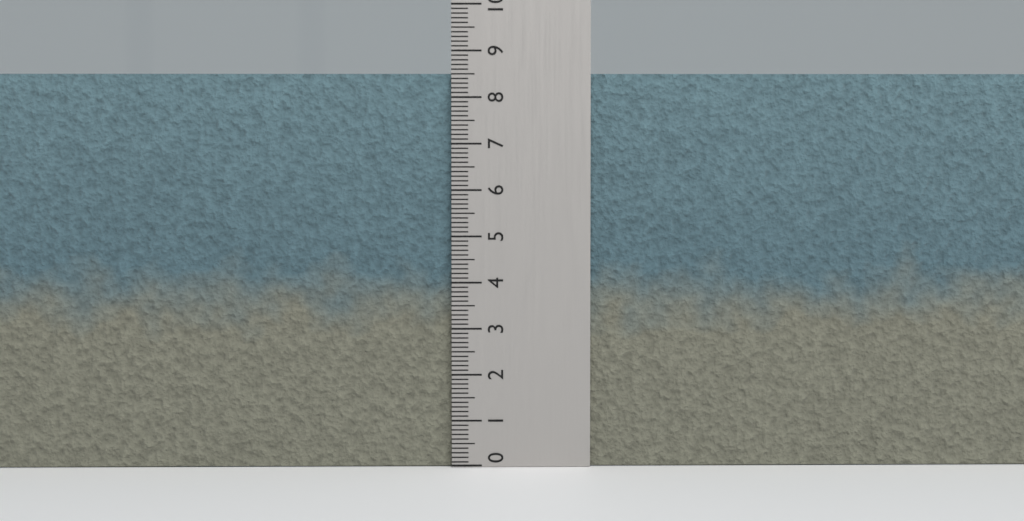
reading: 8.5 (no unit)
